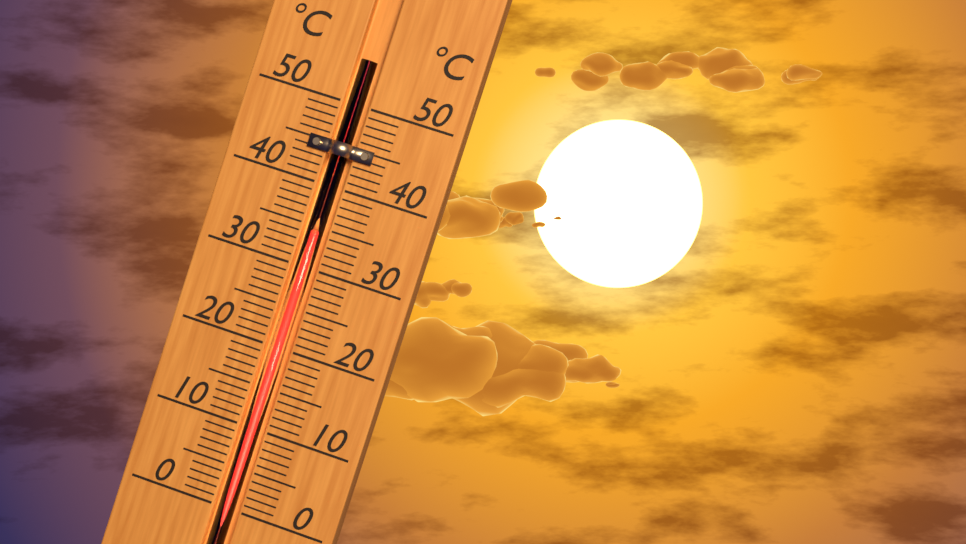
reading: 34 °C
